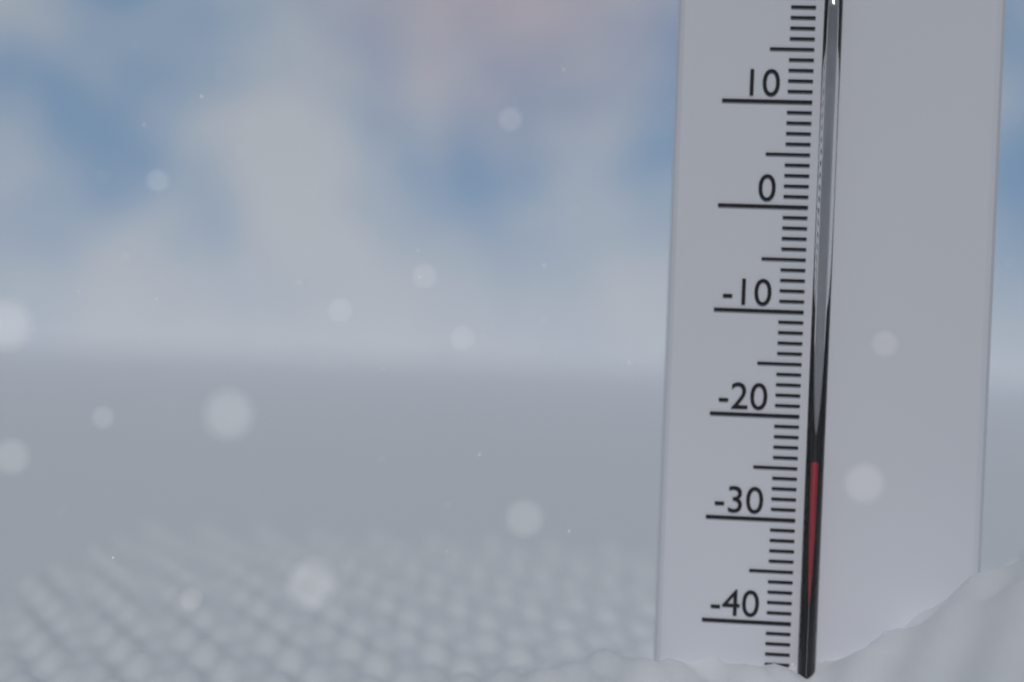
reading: -24 °C
